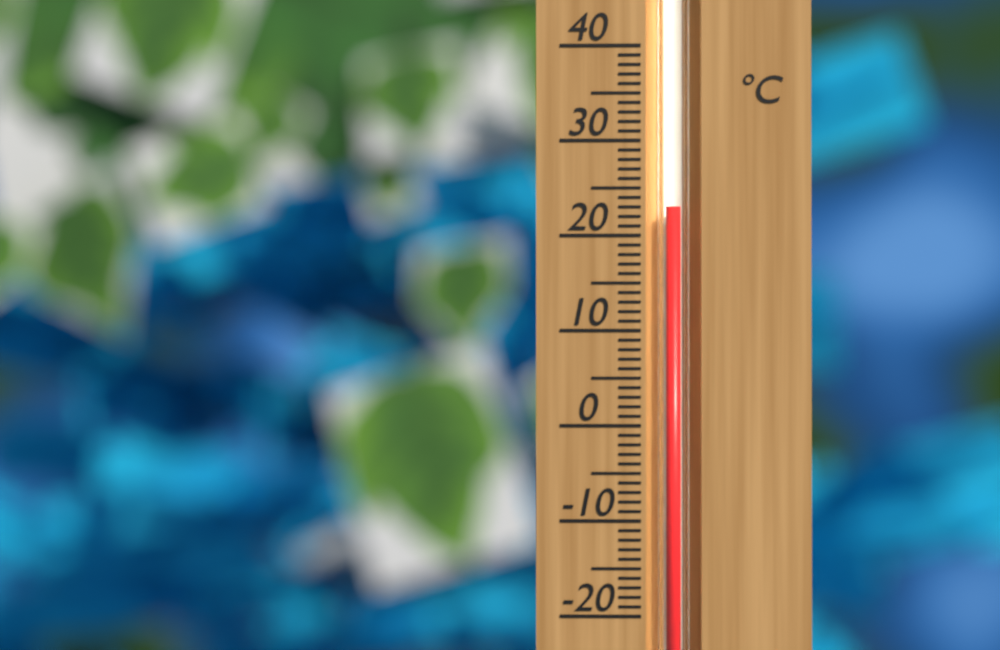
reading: 23 °C
